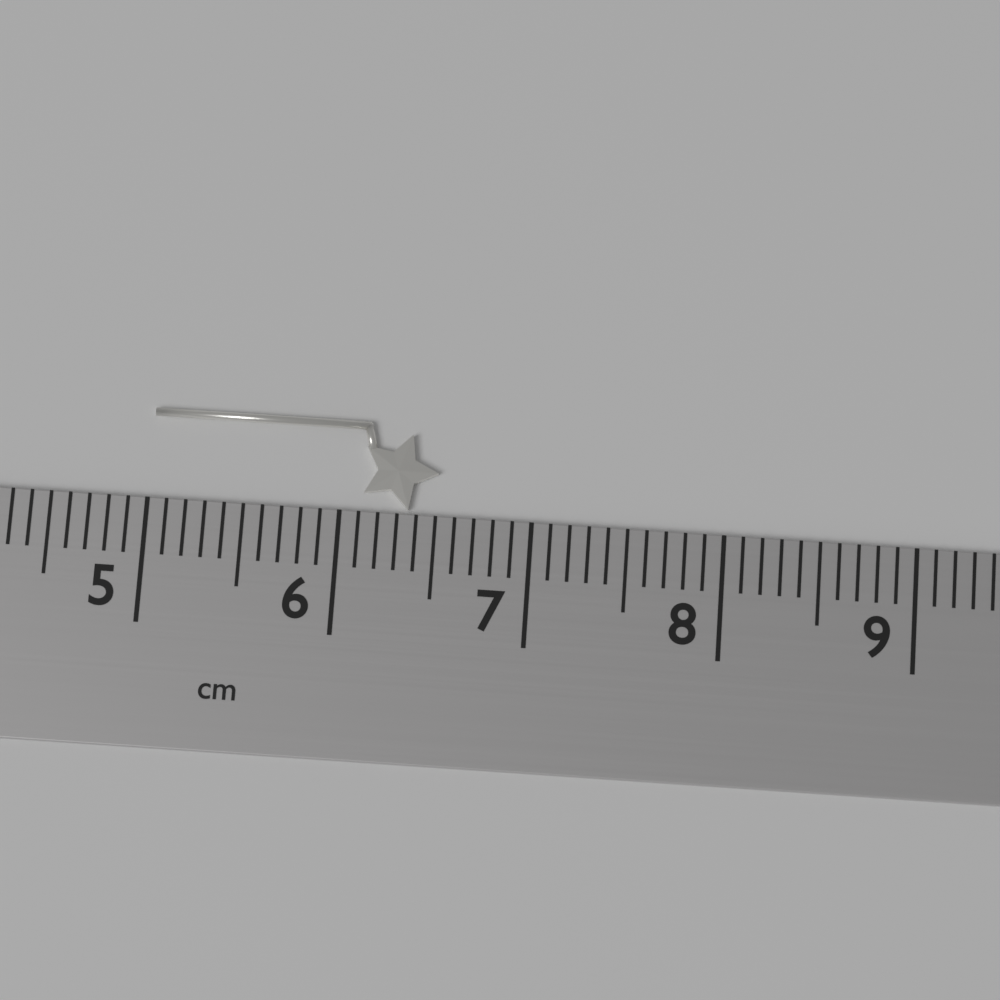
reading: 6.5 cm
